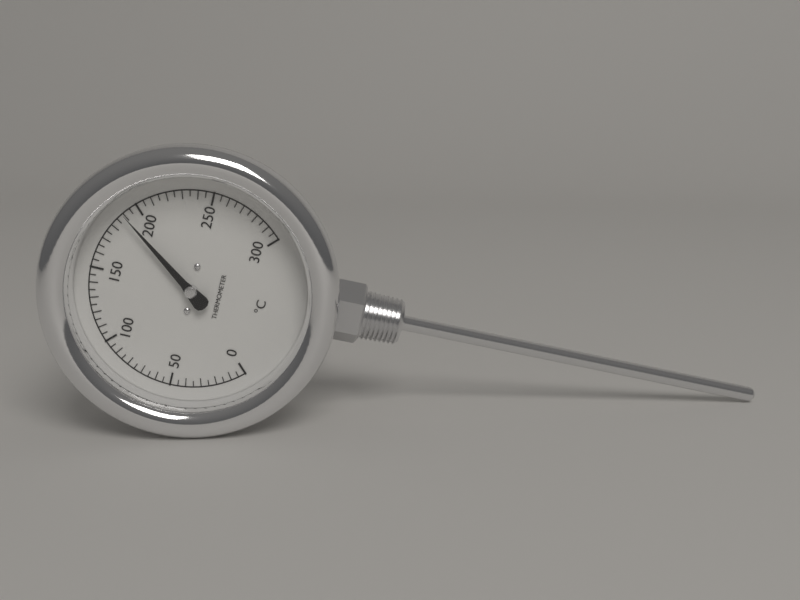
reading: 190 °C
